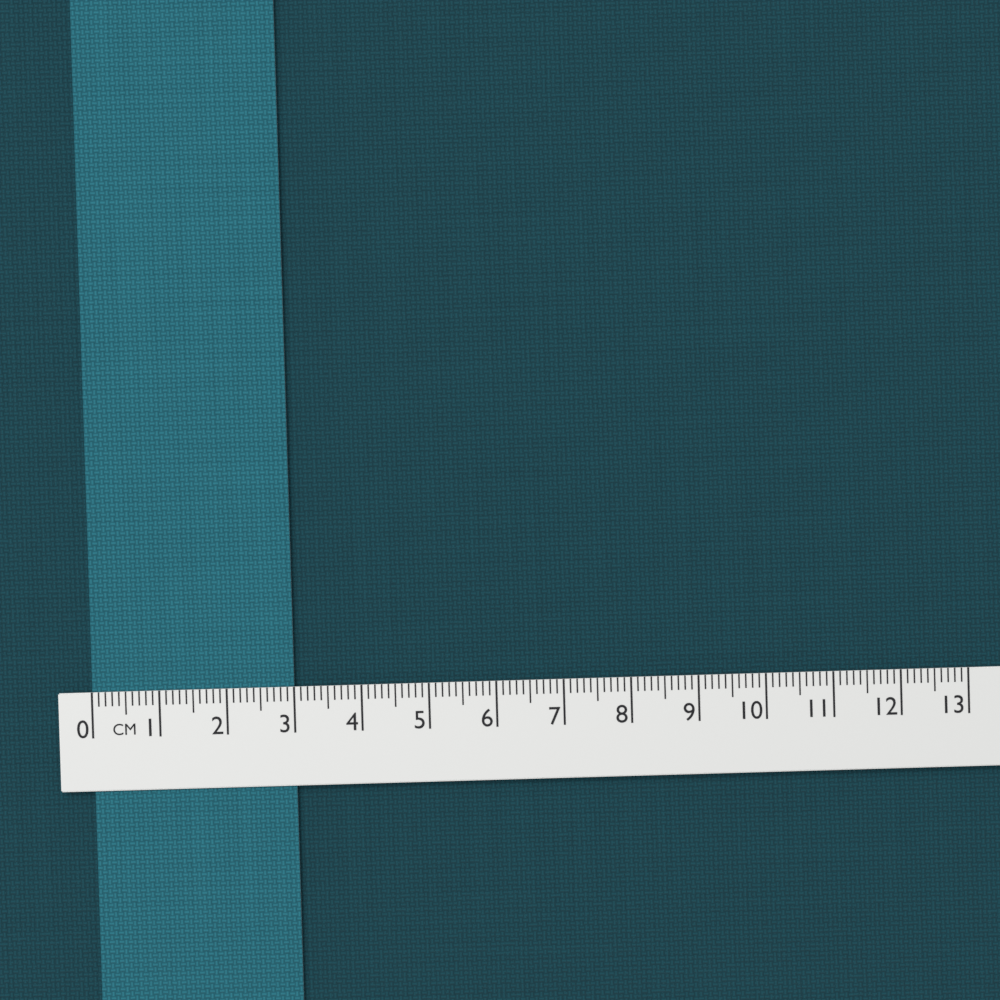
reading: 3.0 cm
